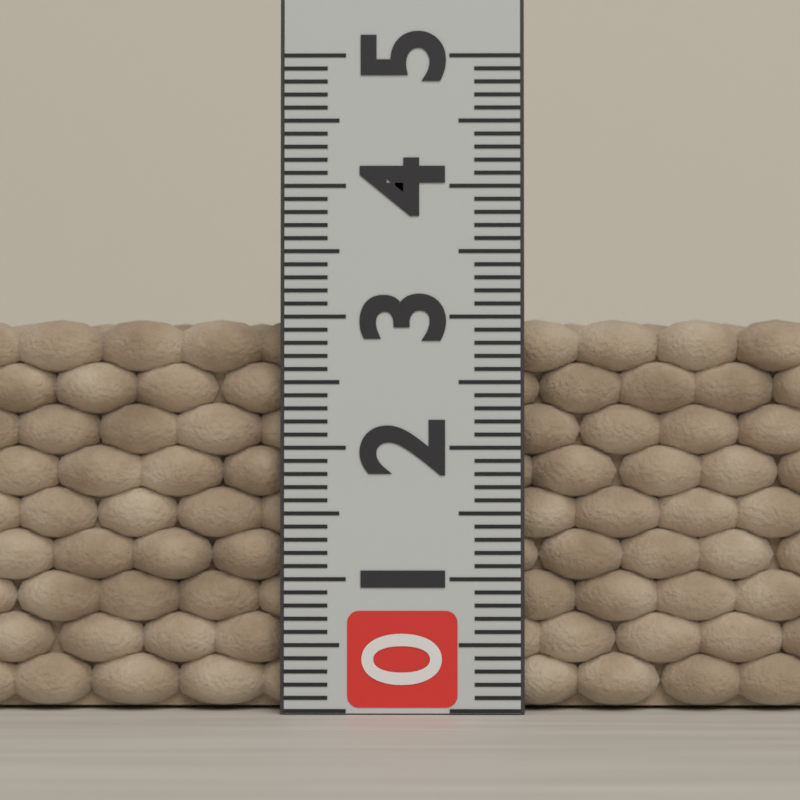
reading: 3.0 (no unit)
